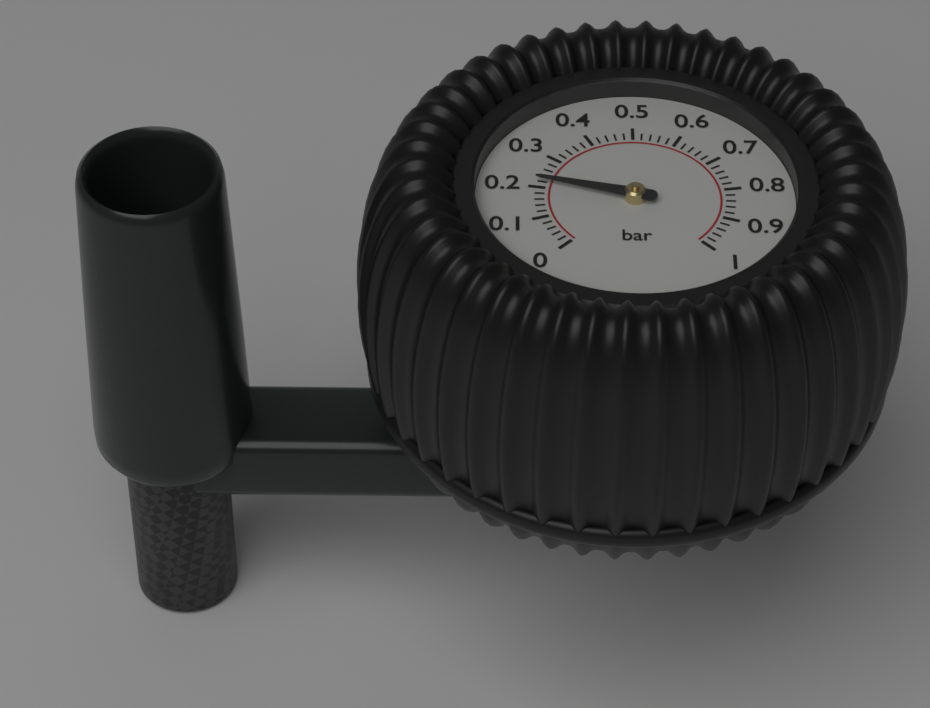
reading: 0.22 bar
